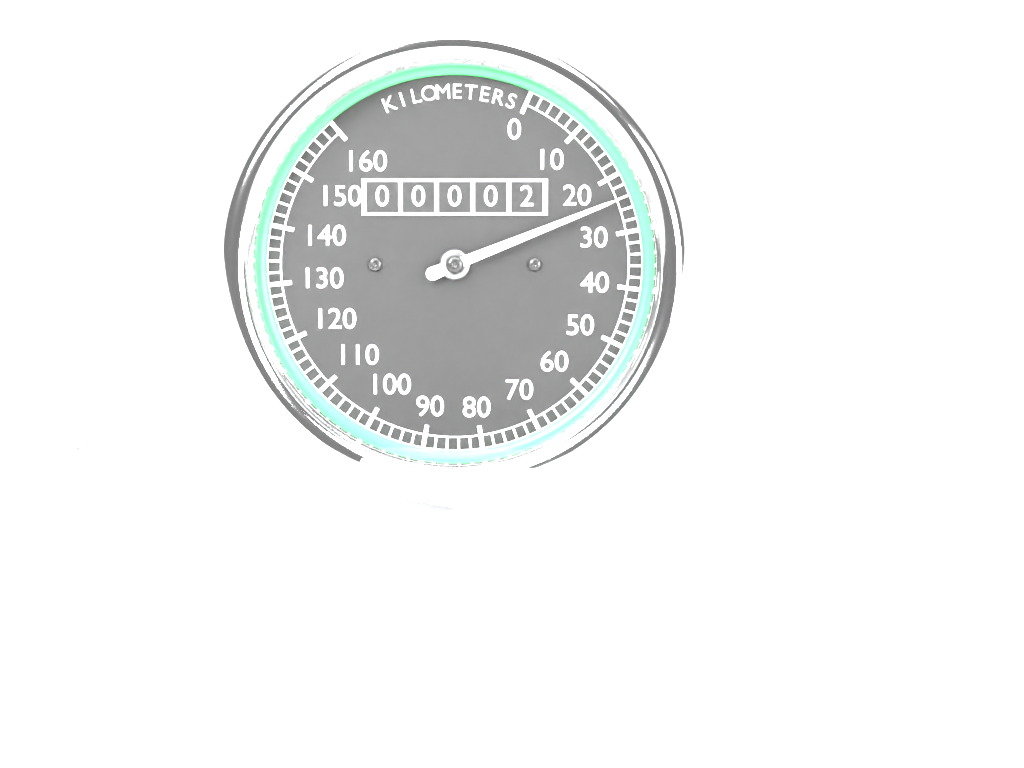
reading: 24 km/h
